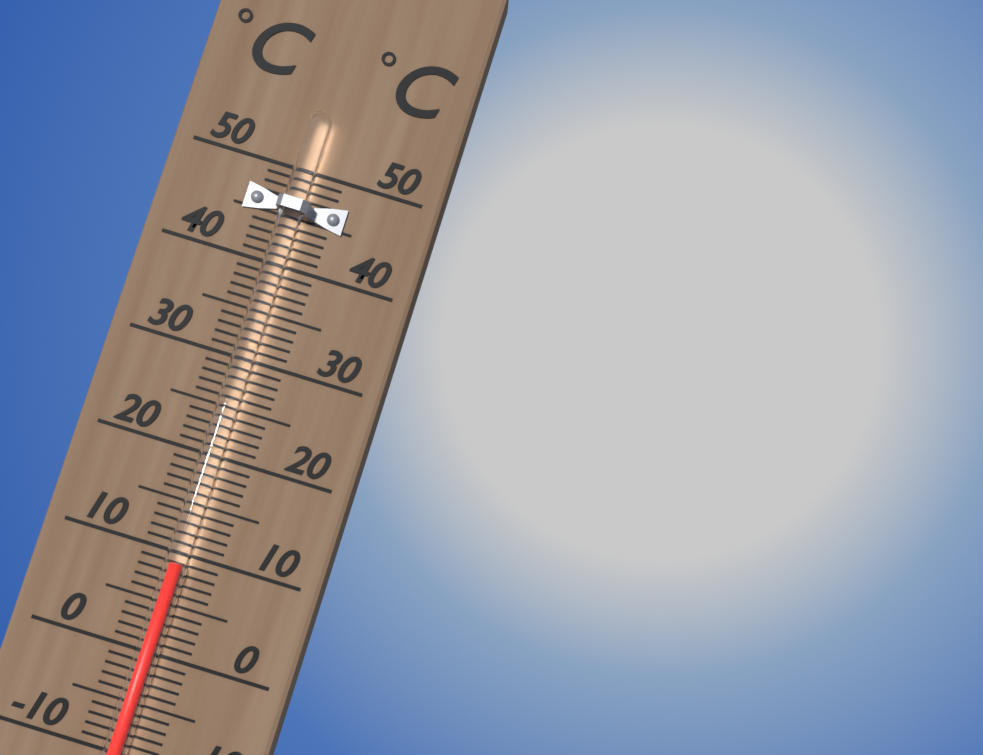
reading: 9 °C
